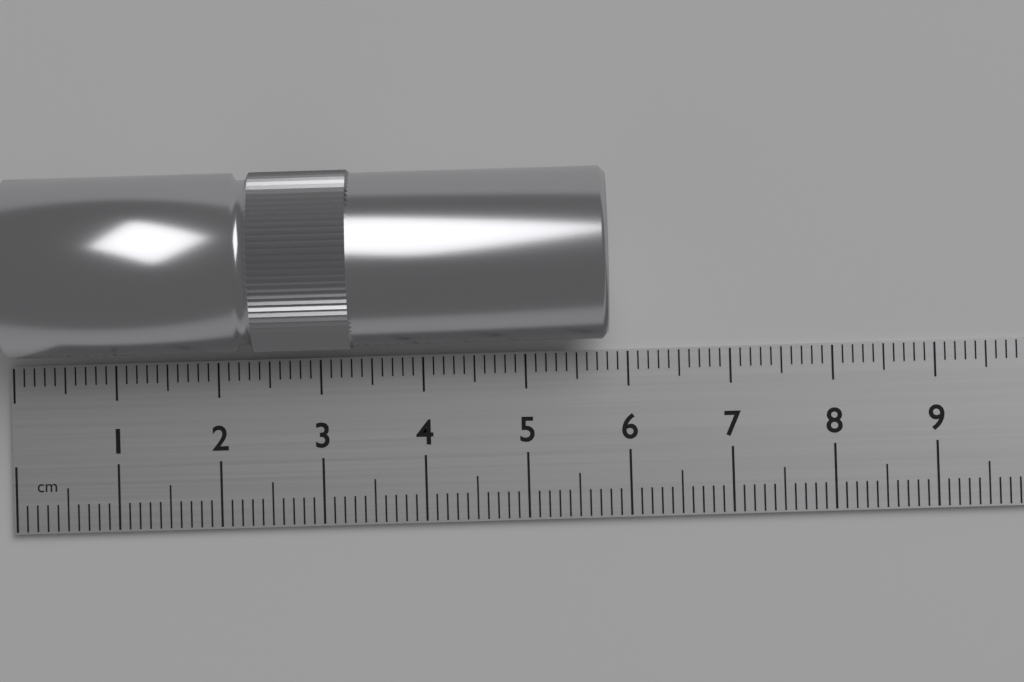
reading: 5.8 cm
